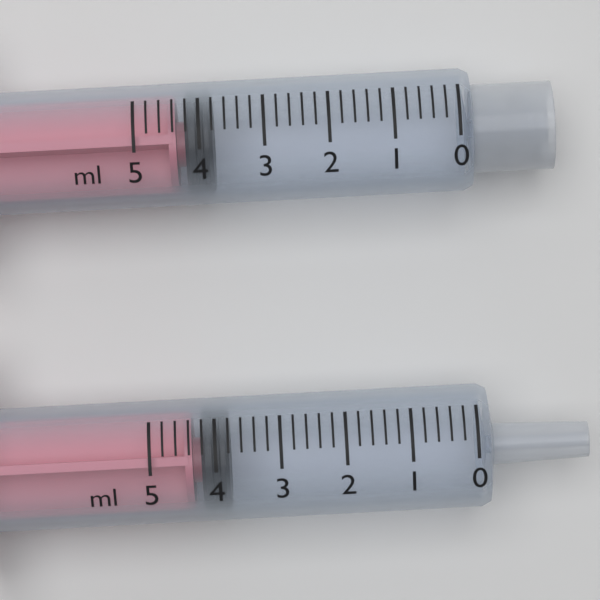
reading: 3.8 ml
